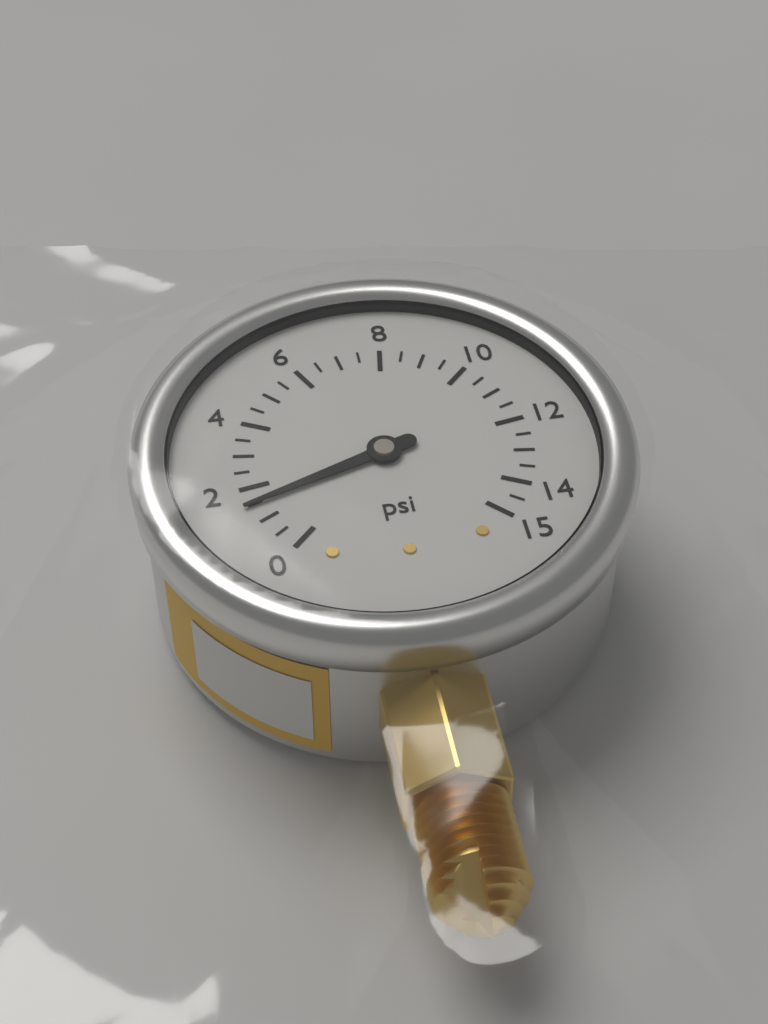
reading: 1.5 psi
